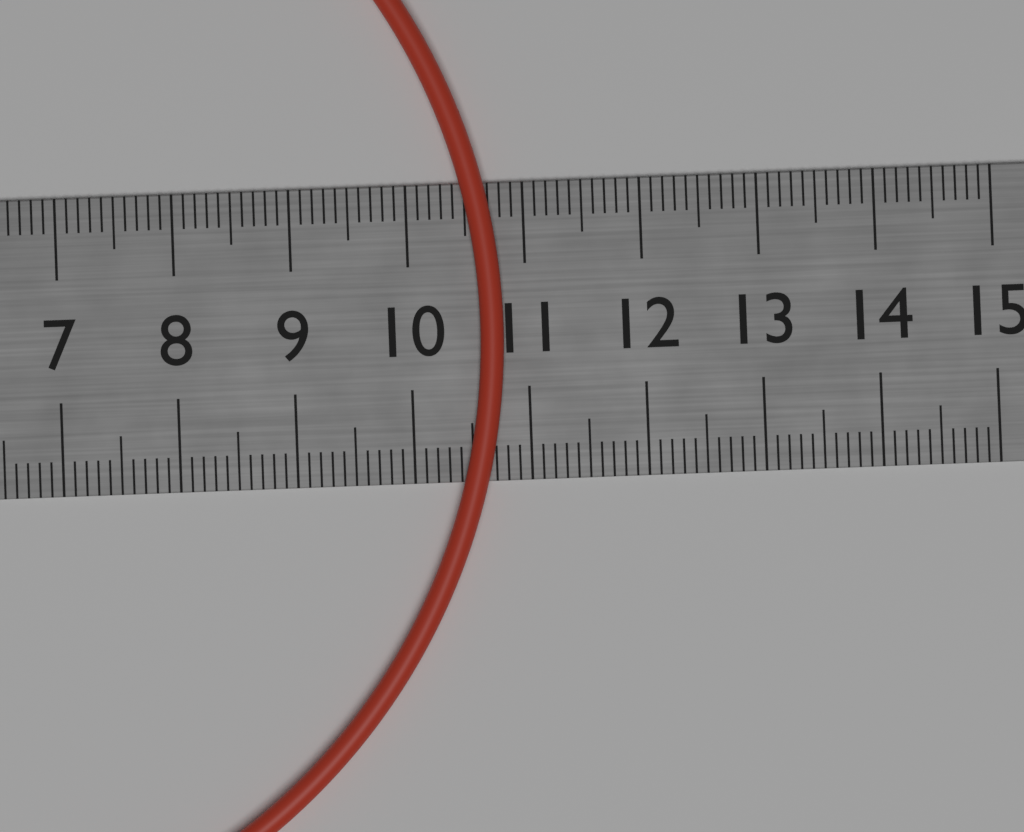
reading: 10.8 cm
